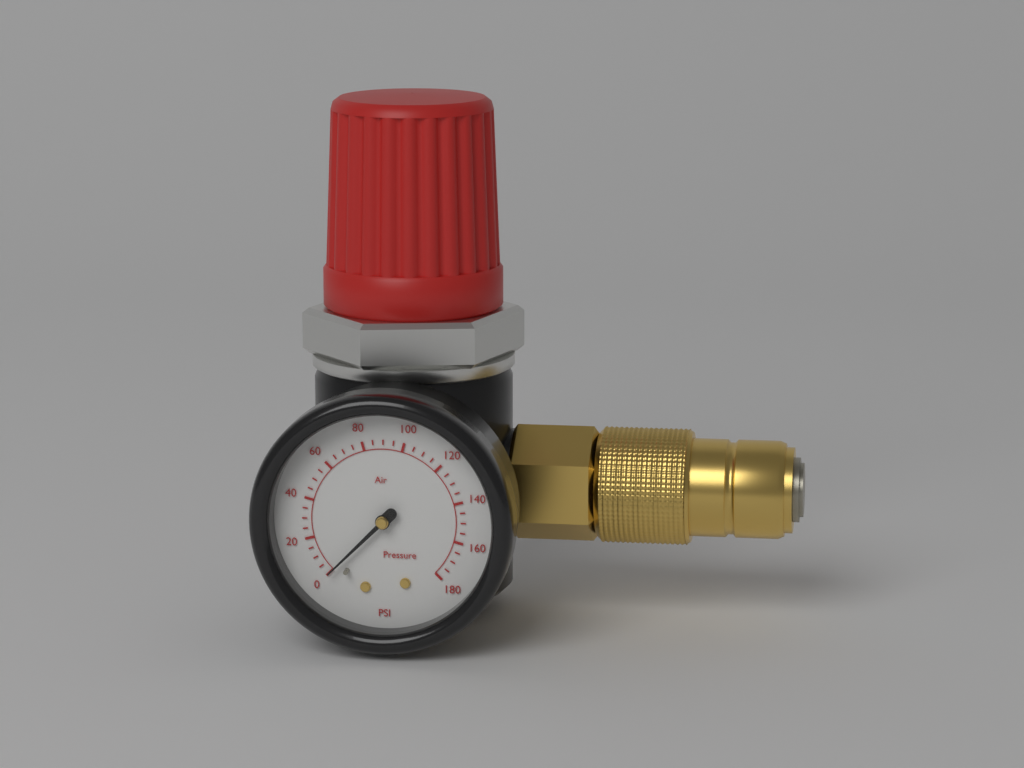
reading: 0 psi
